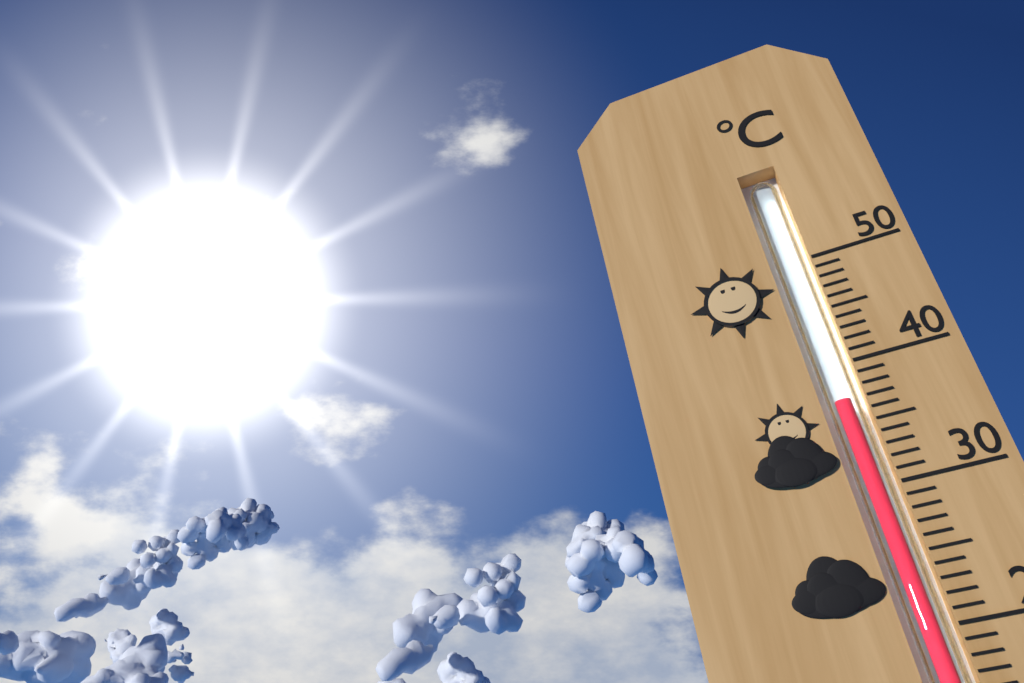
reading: 37 °C
